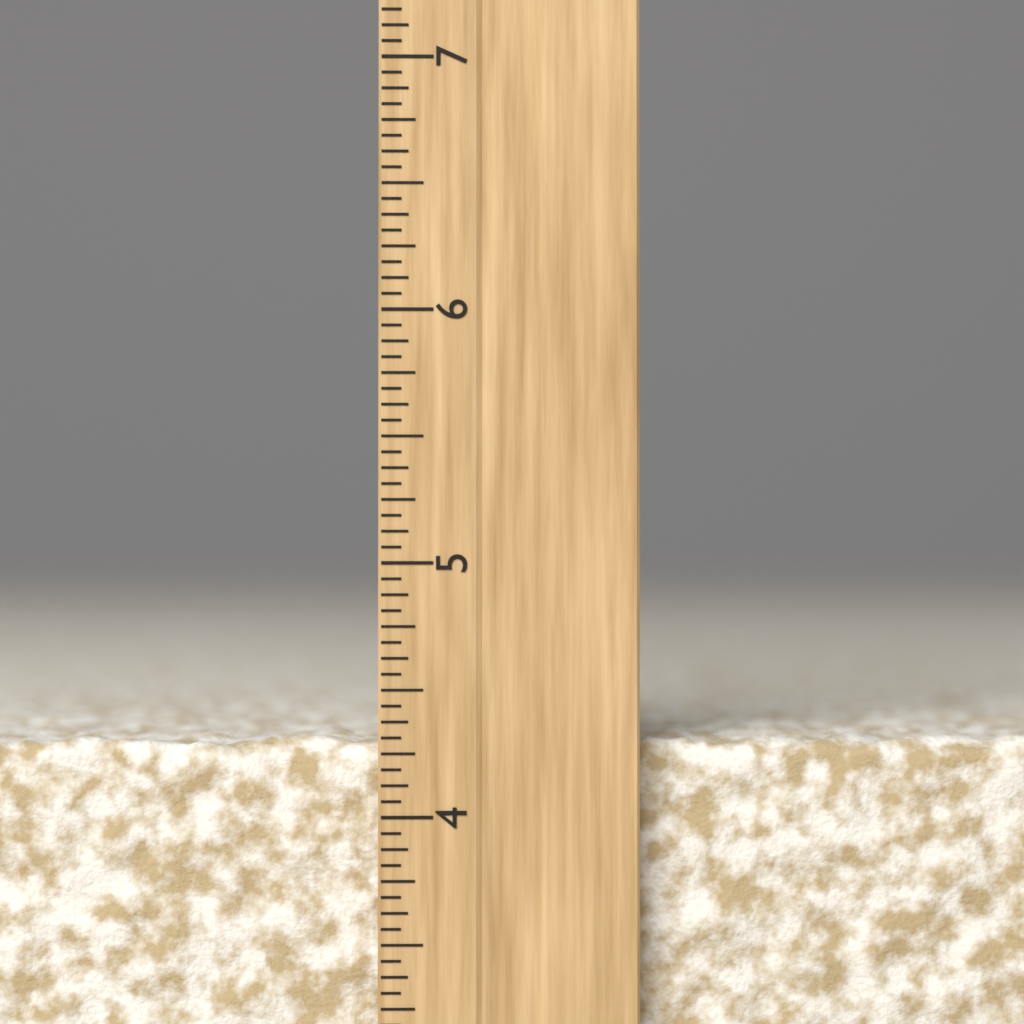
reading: 4.3125 inch
